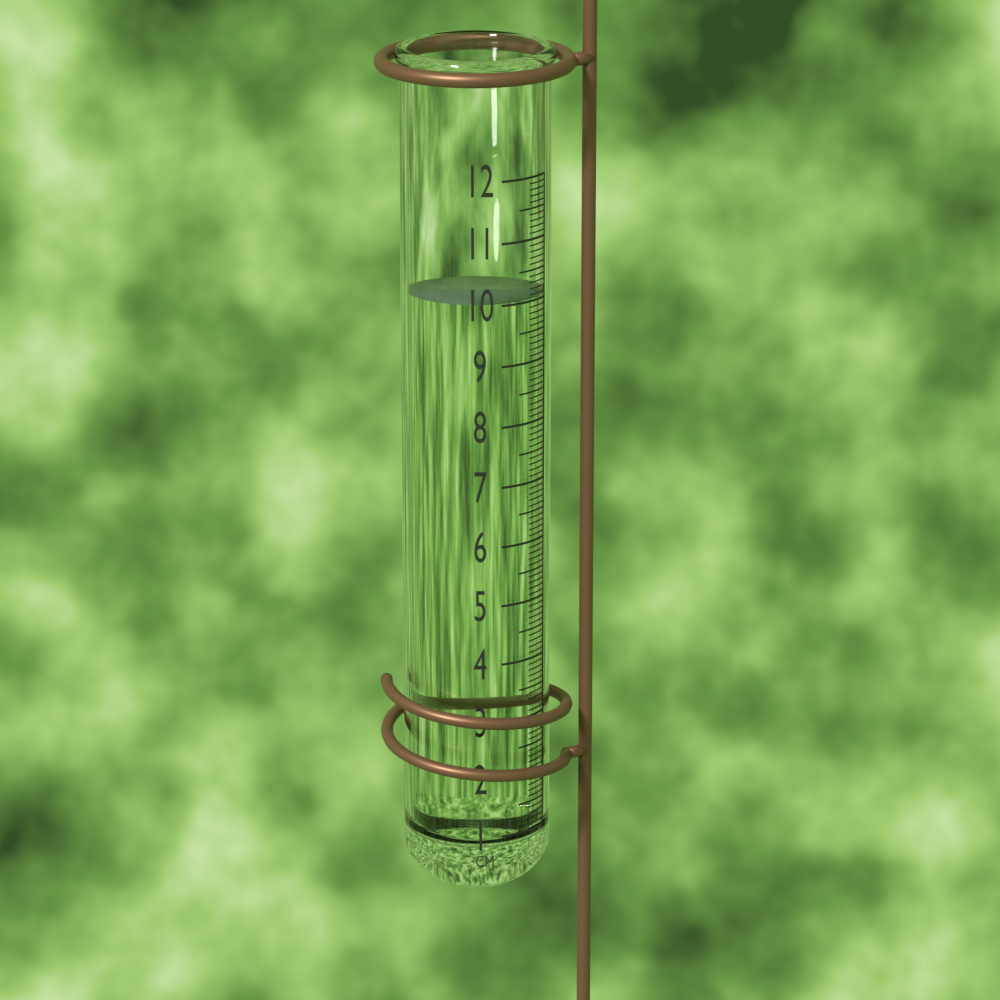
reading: 10.1 cm
